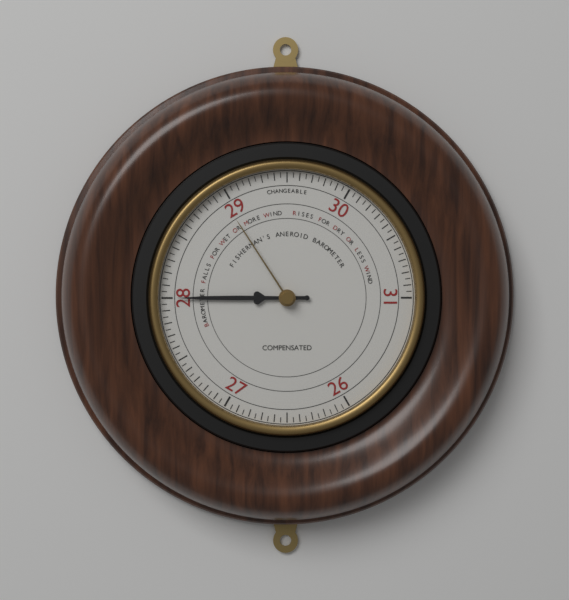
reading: 28.00 (no unit)
